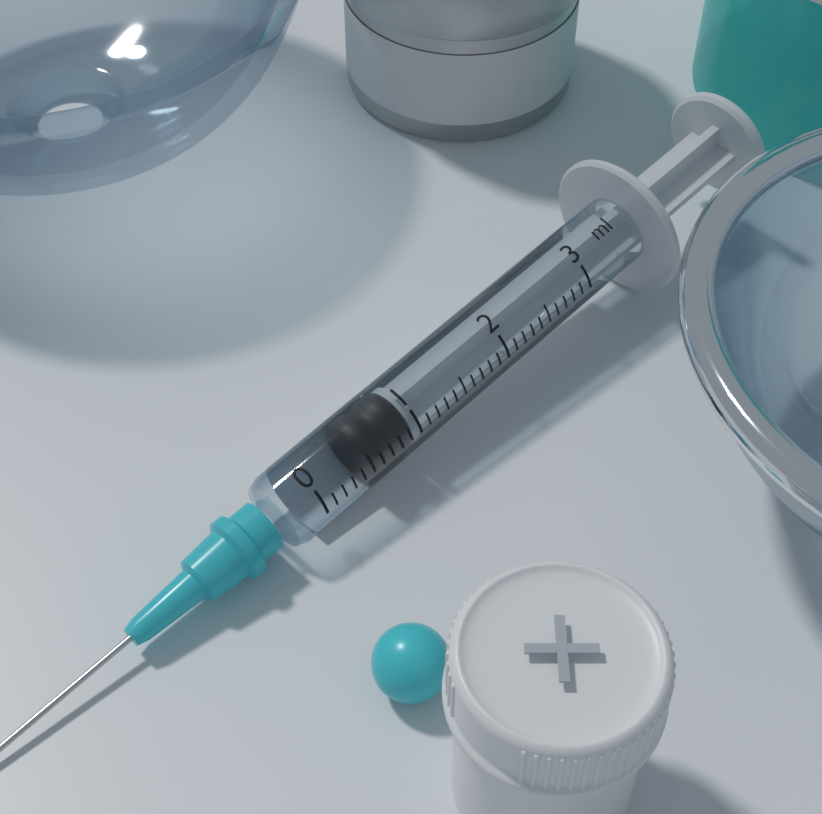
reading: 0.5 ml
